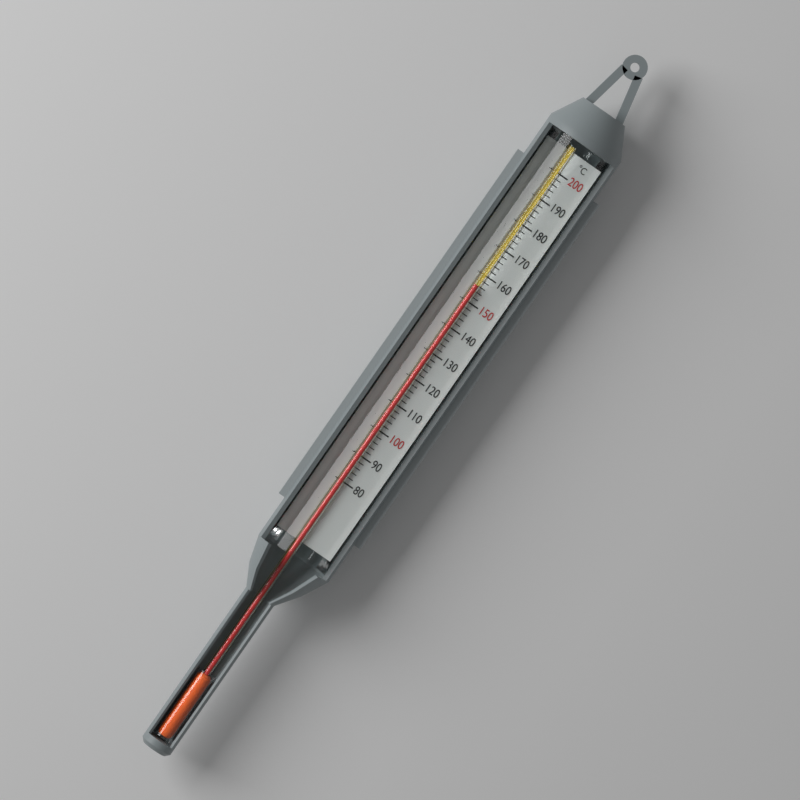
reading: 156 °C
